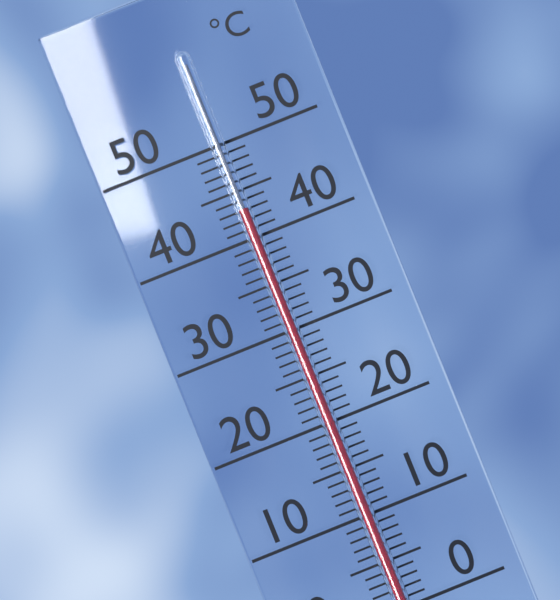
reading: 43 °C
